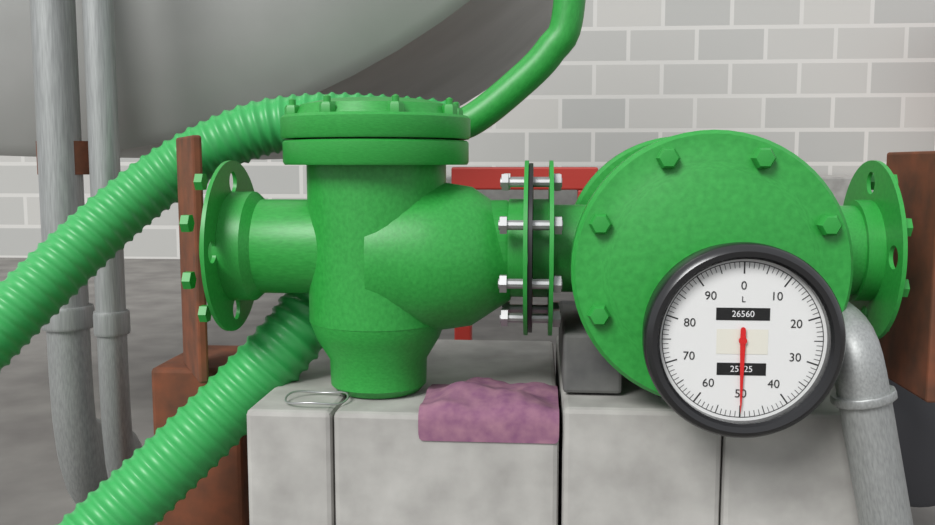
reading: 50 L
